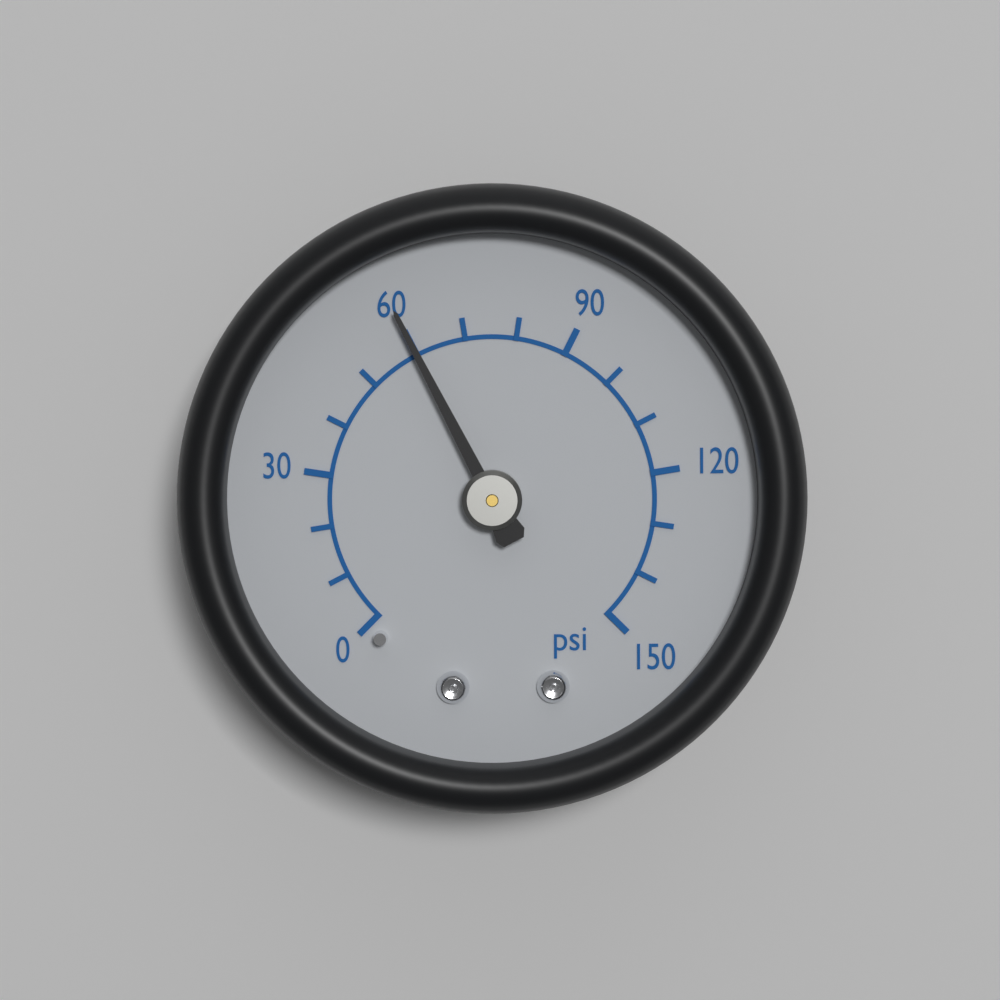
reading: 60 psi
